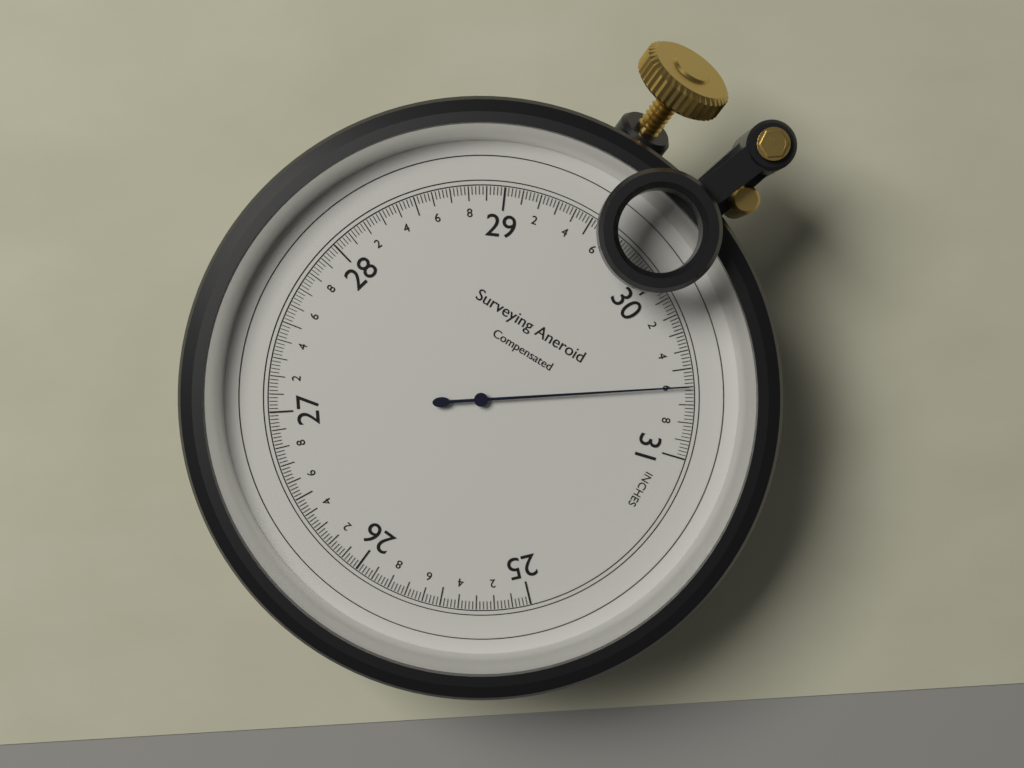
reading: 30.60 inches
